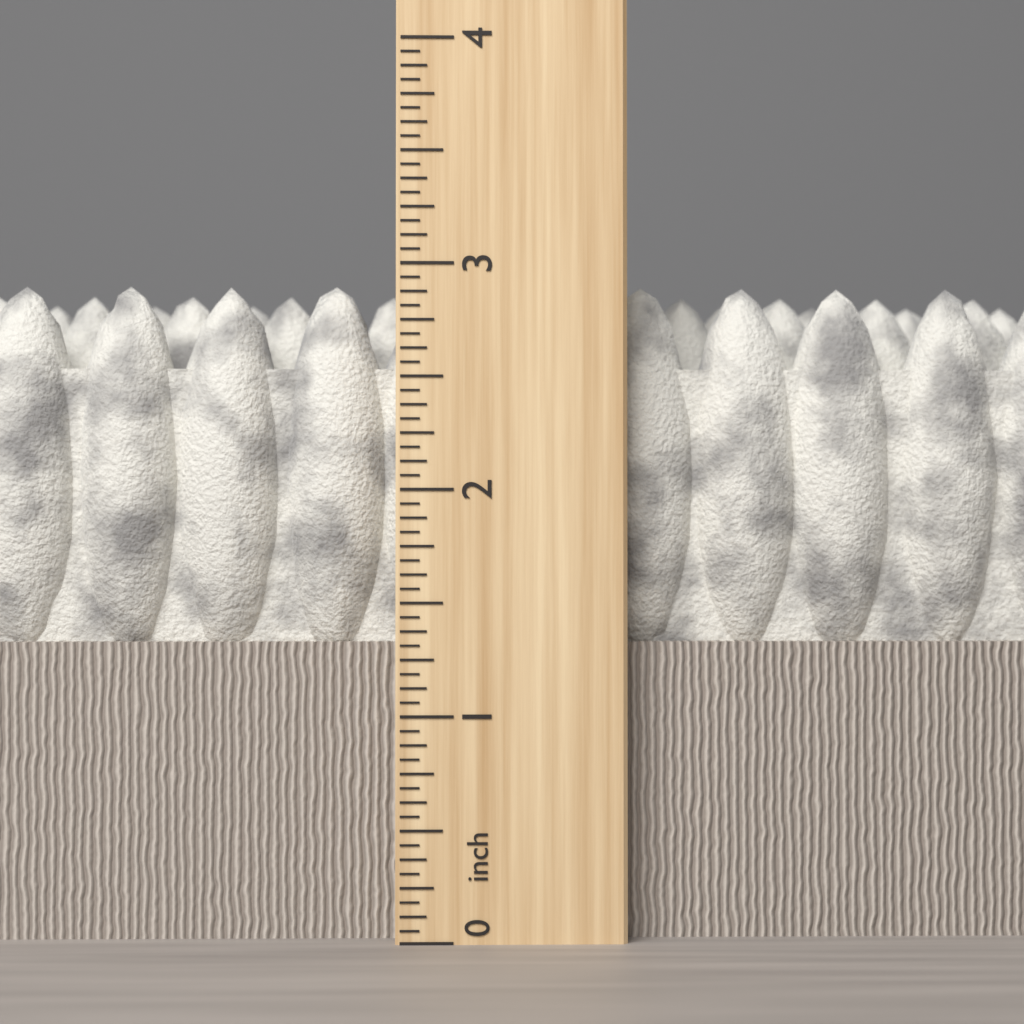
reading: 2.9375 inch
